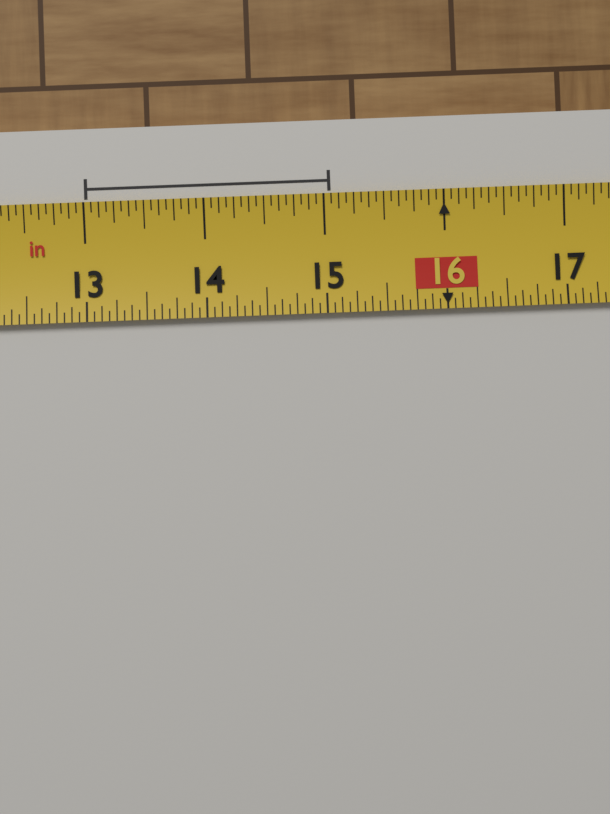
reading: 15.0625 in
